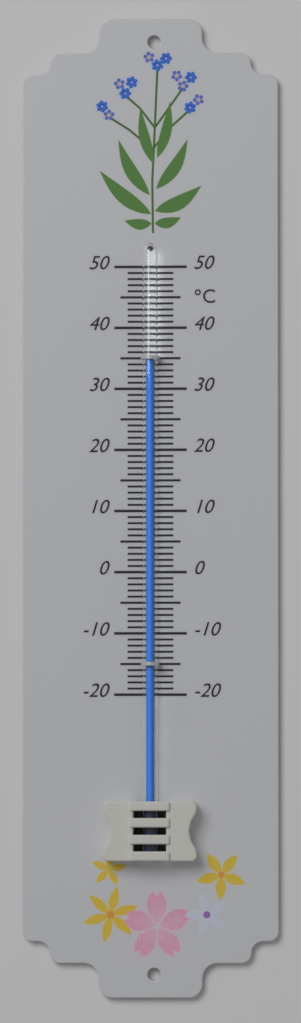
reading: 35 °C
